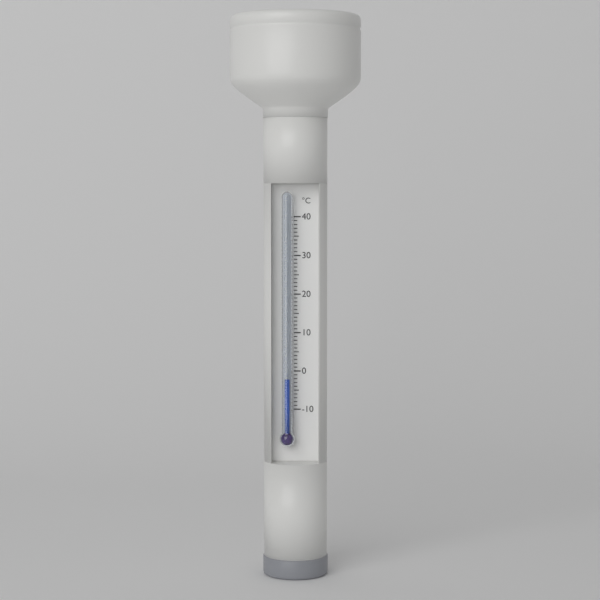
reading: -2 °C
